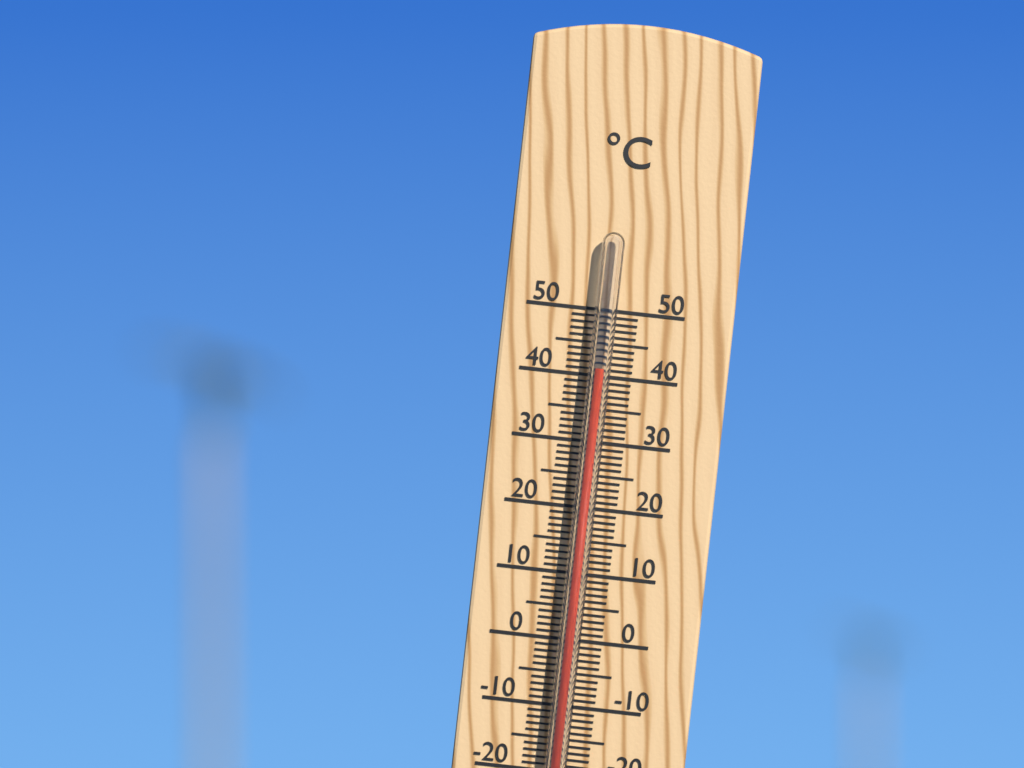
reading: 41 °C
